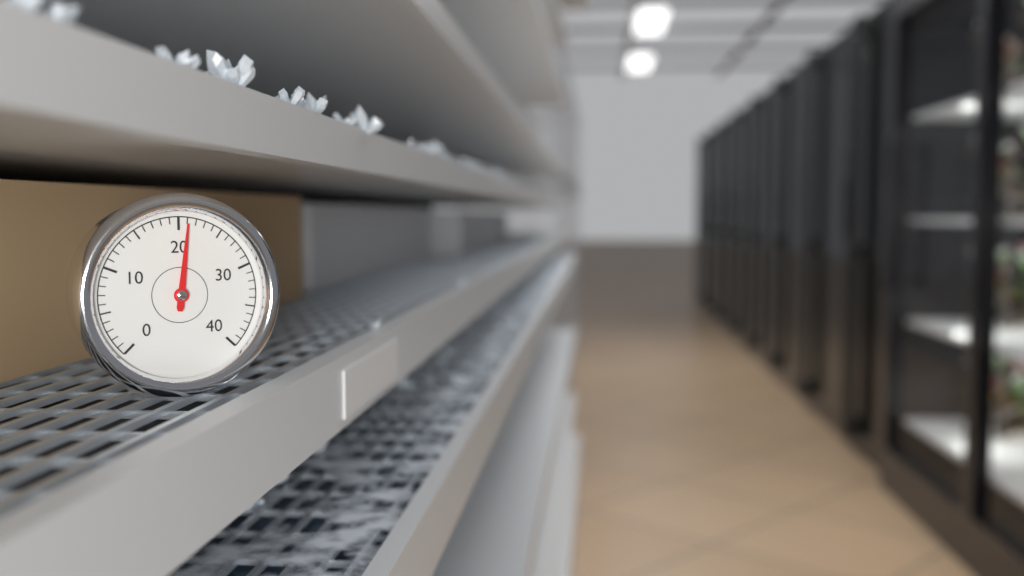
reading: 21 (no unit)
